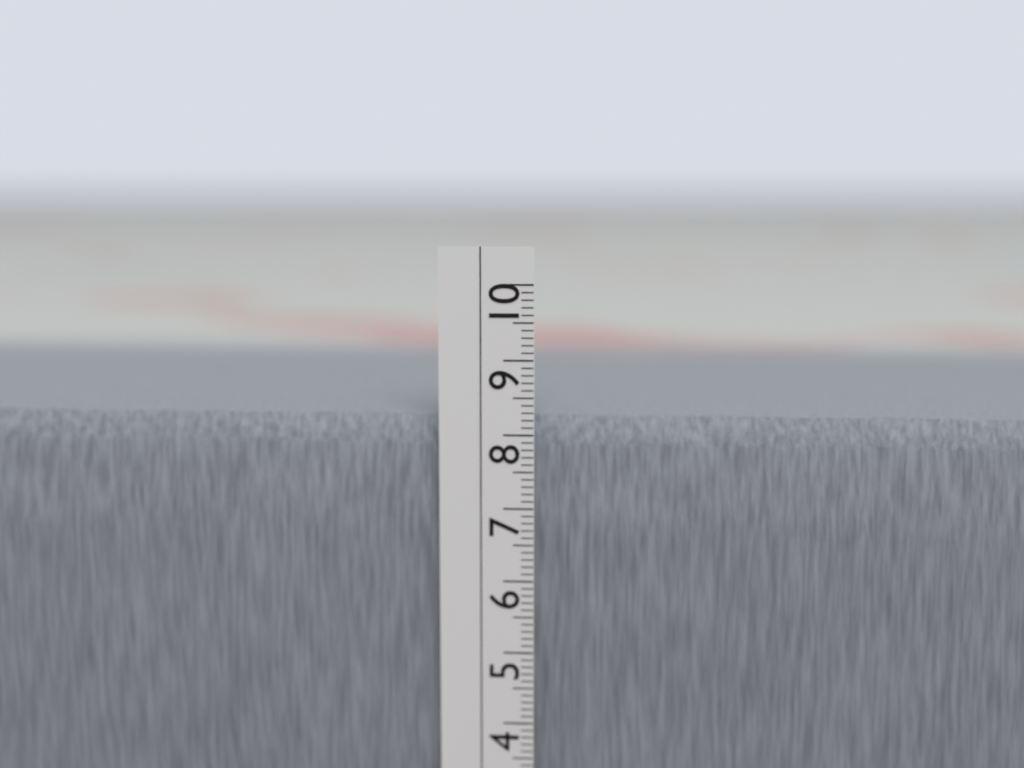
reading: 8.2 cm
